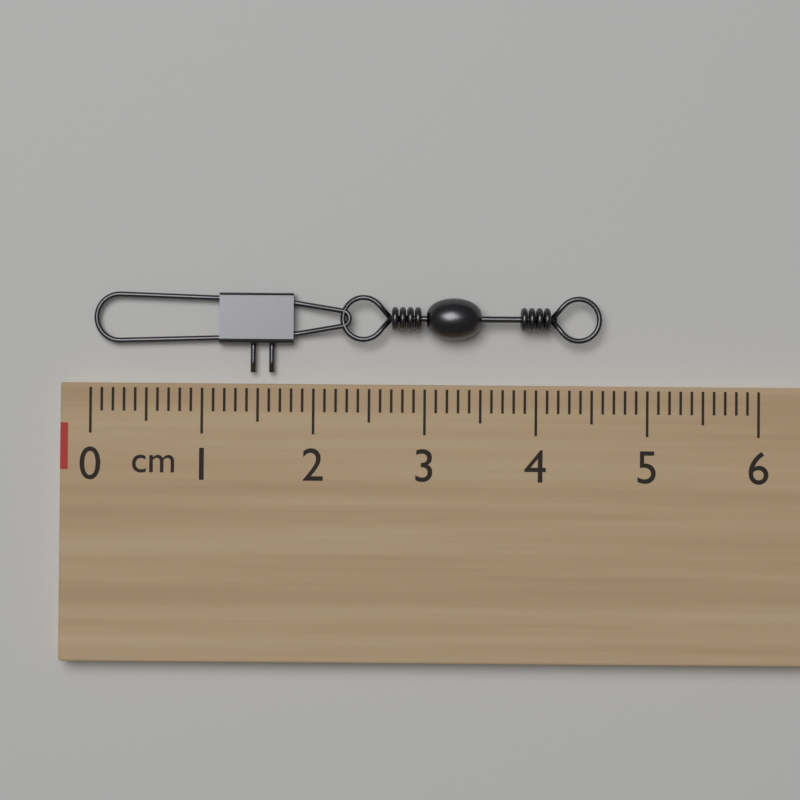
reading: 4.6 cm
